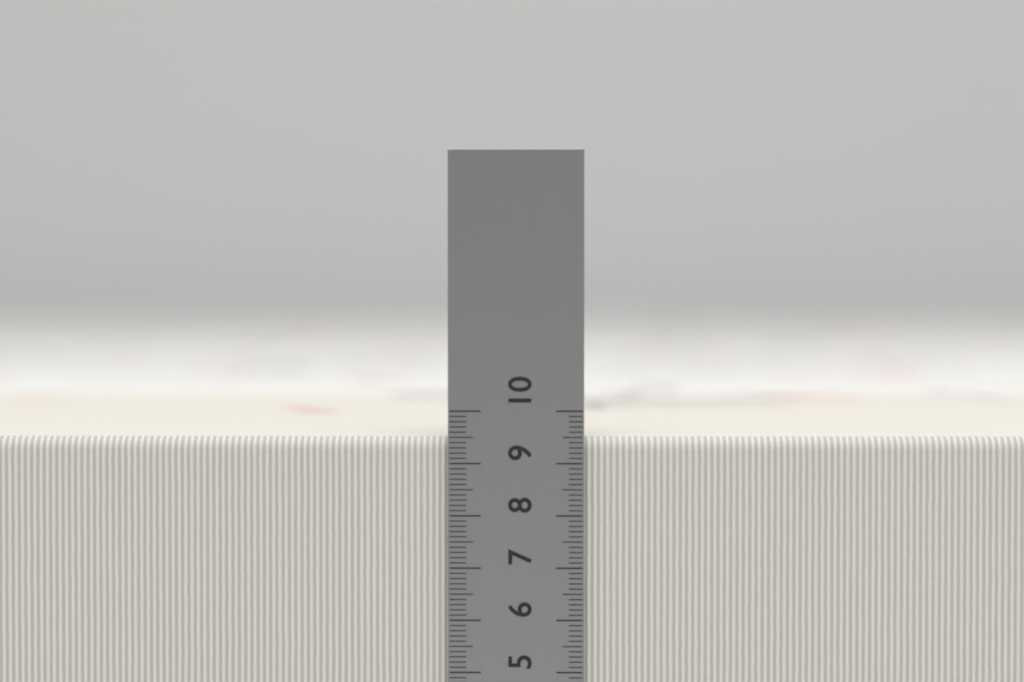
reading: 9.5 cm
